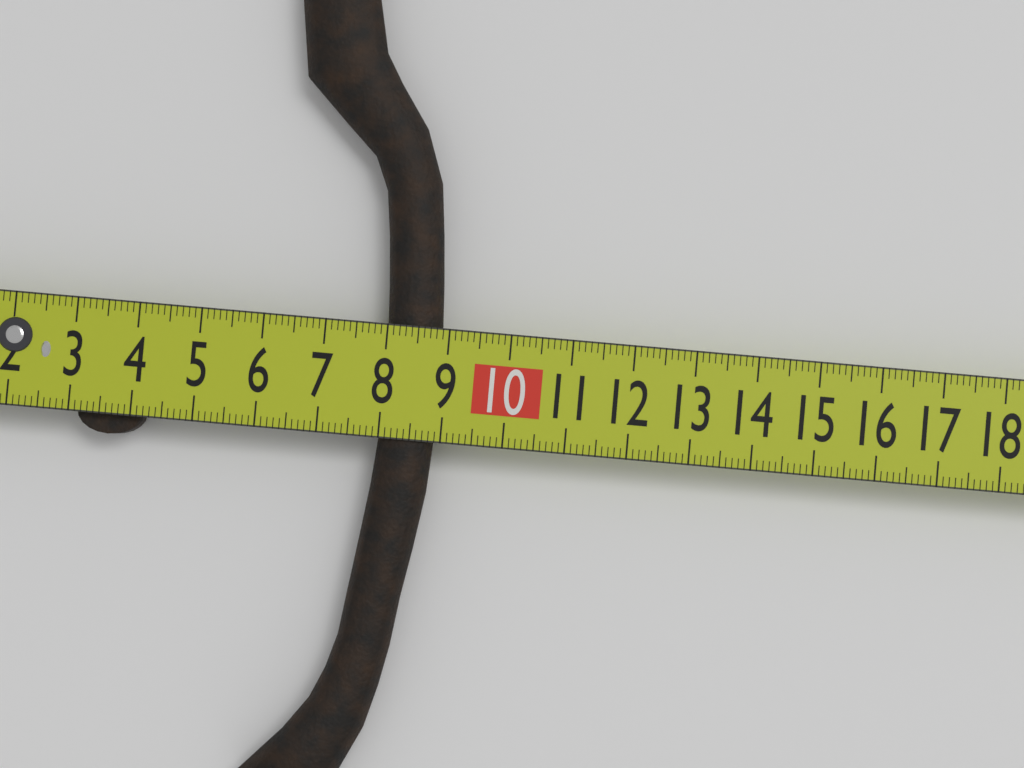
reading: 8.9 cm
